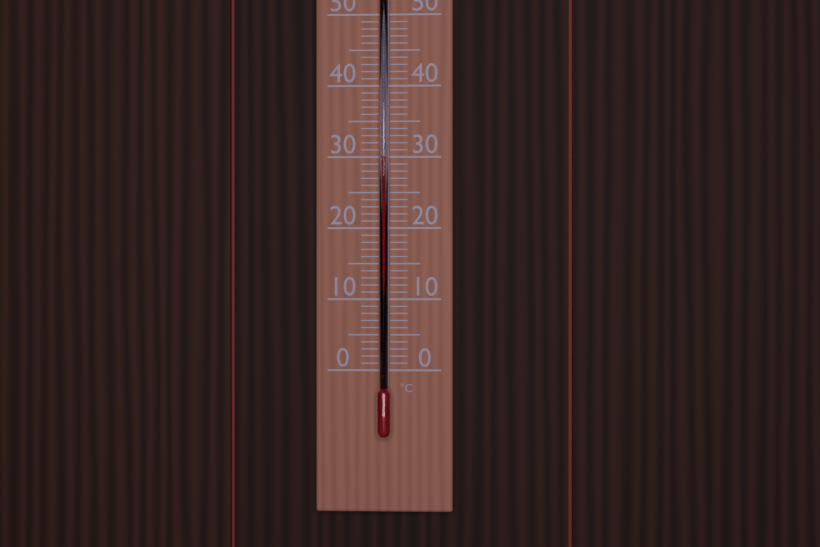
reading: 30 °C
